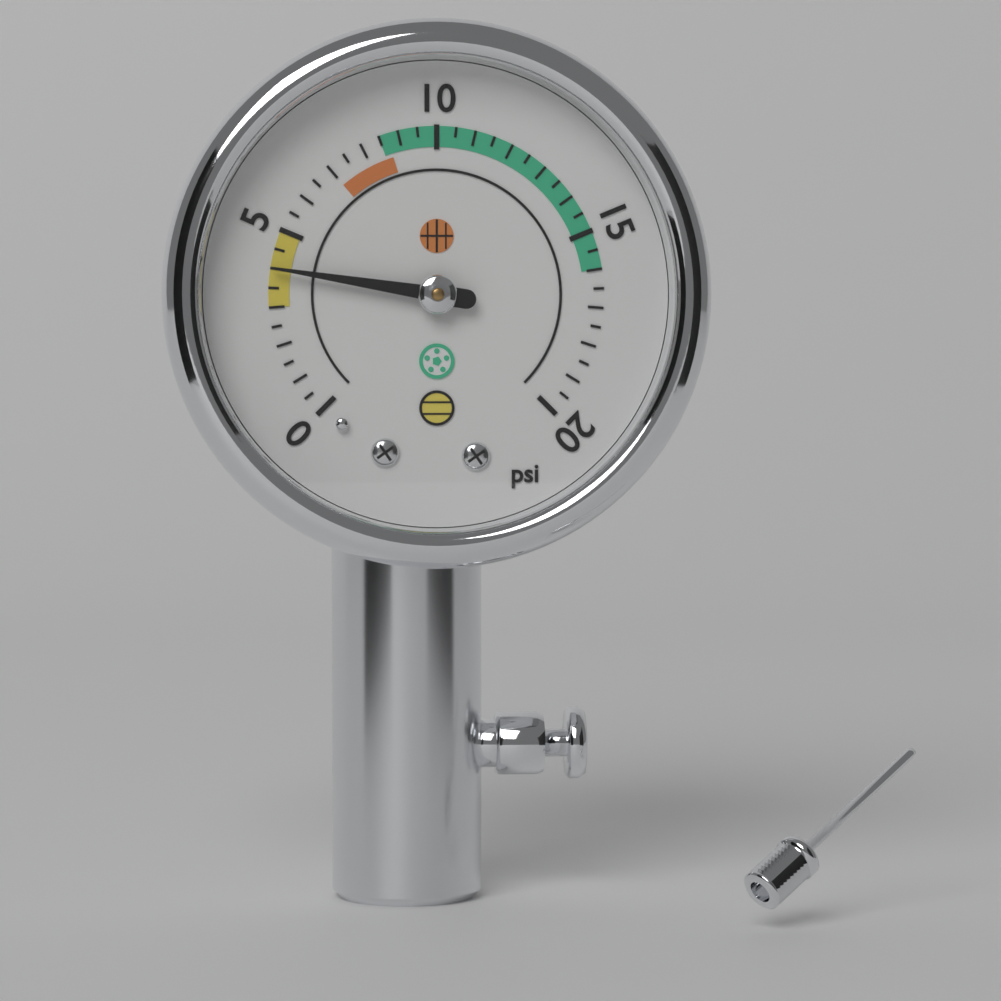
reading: 4.0 psi
